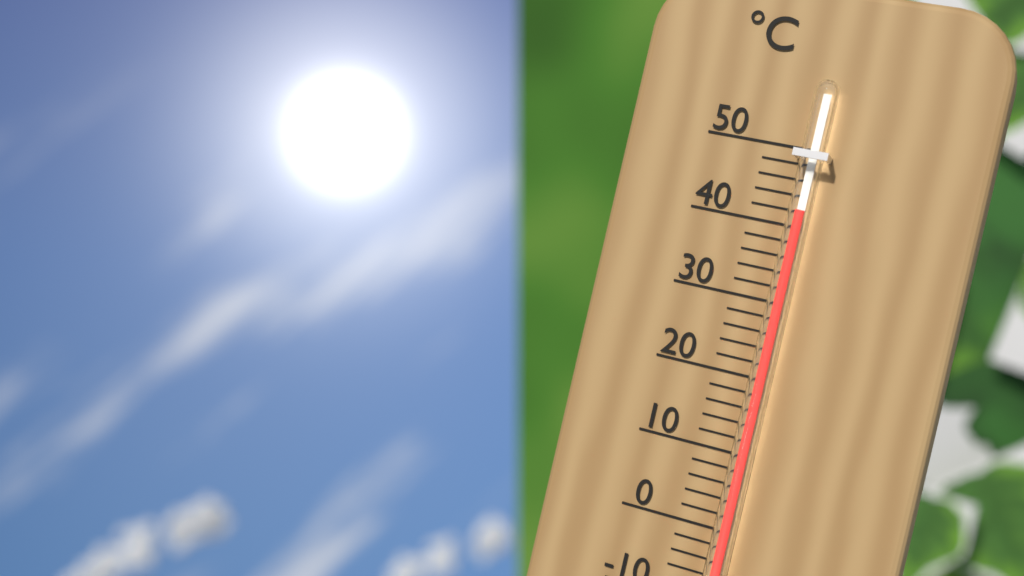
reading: 42 °C
